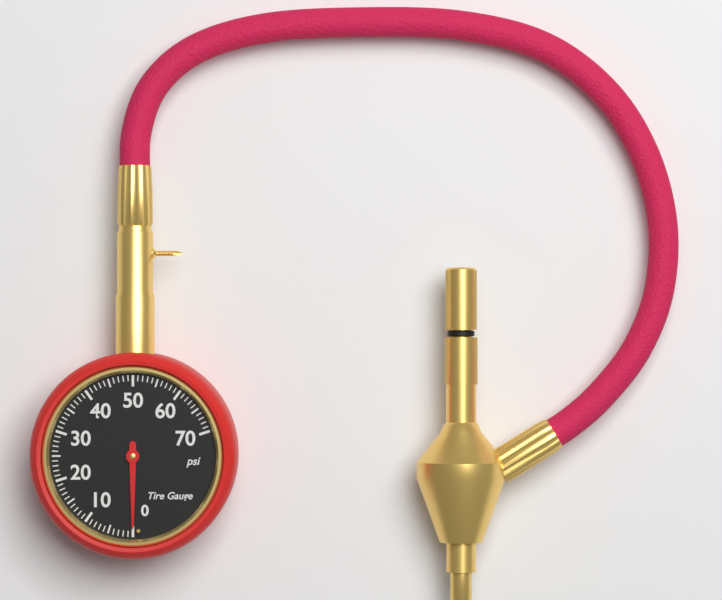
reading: 0 psi
